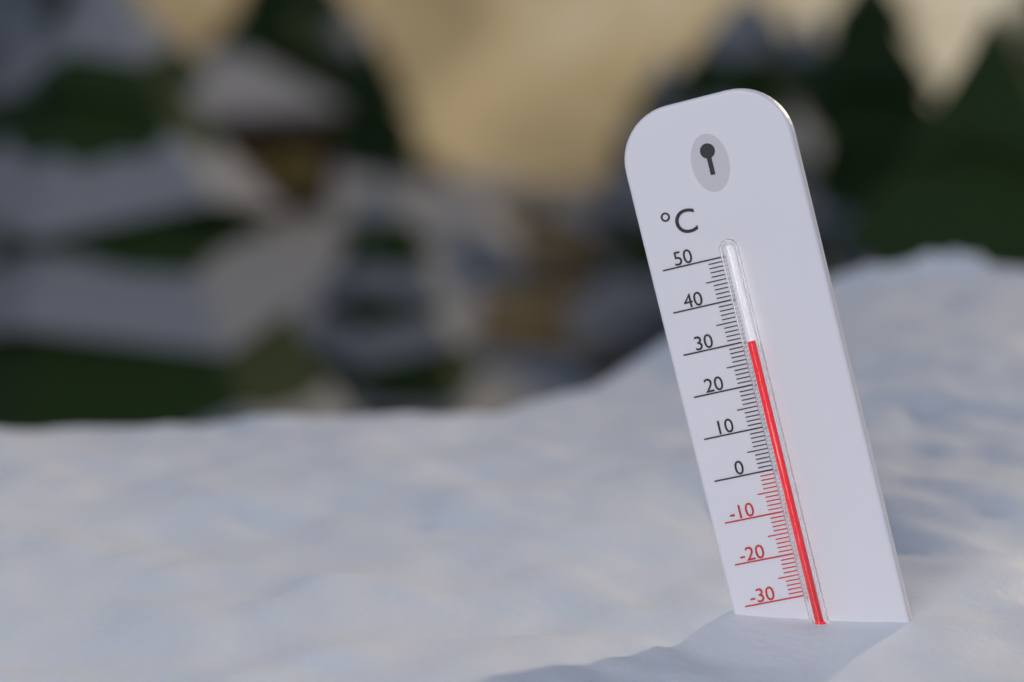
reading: 30 °C
